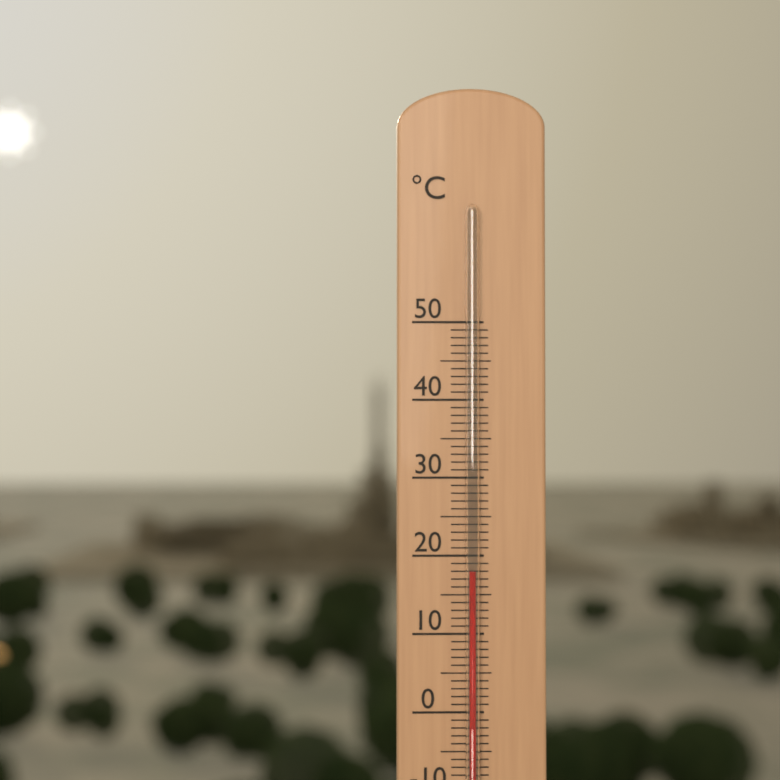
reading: 18 °C
